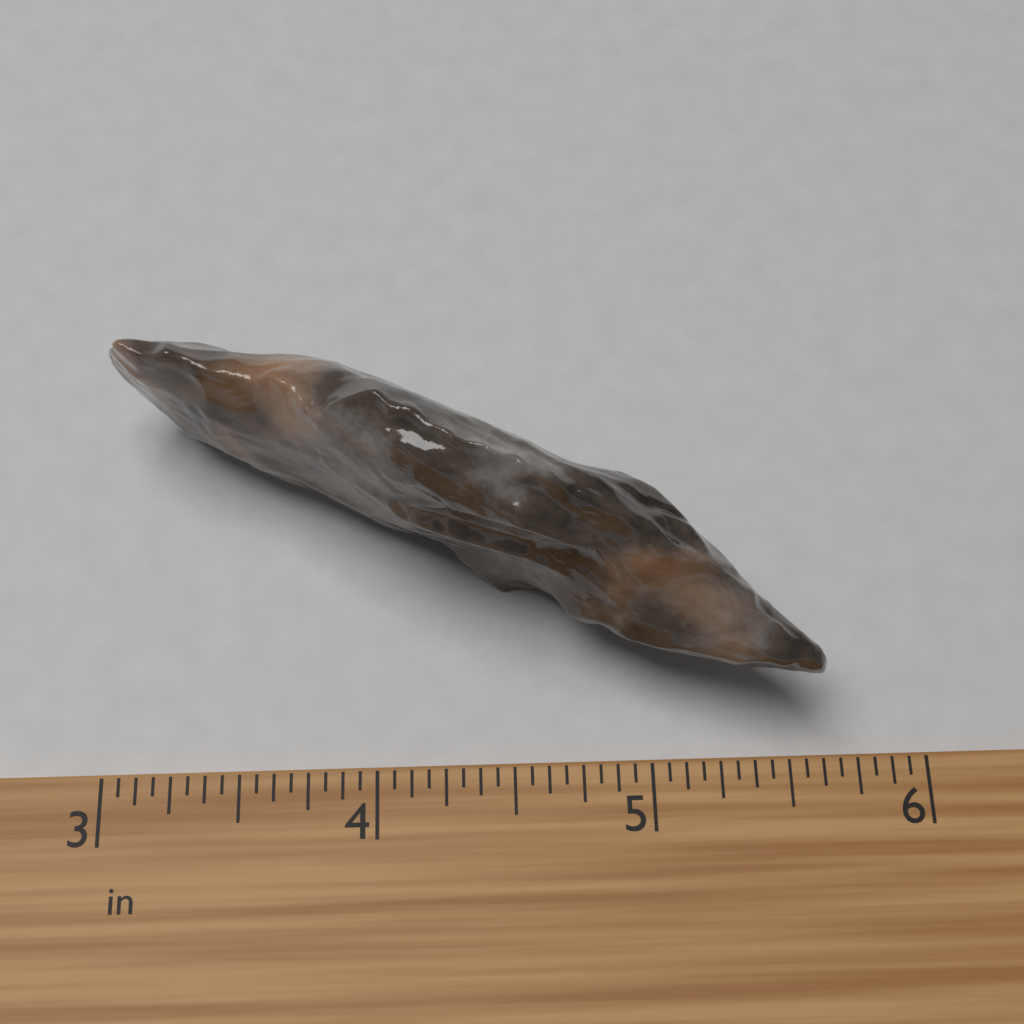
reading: 5.6250 in
